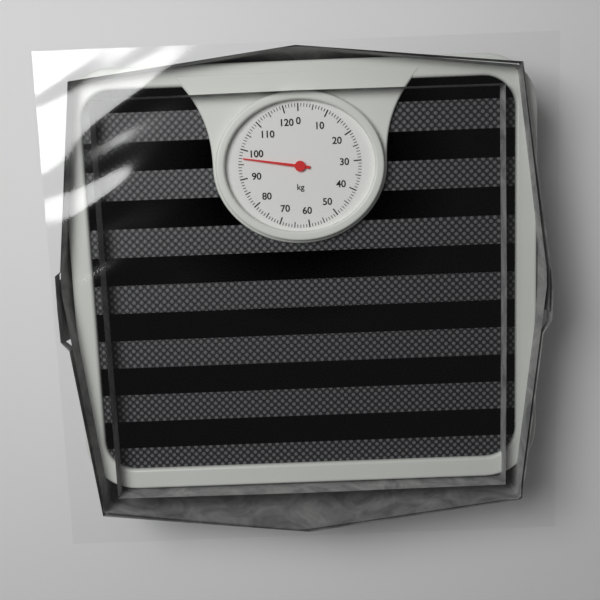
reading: 97 kg
